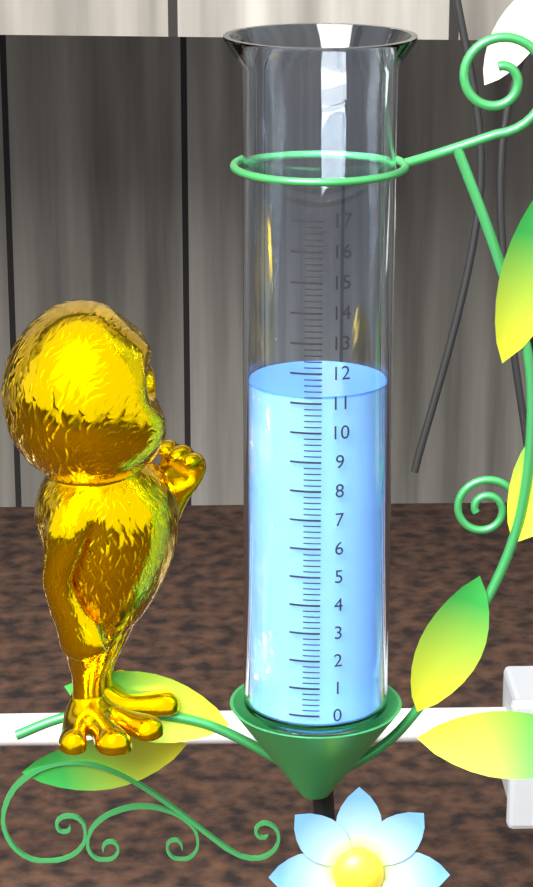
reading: 11.2 (no unit)
